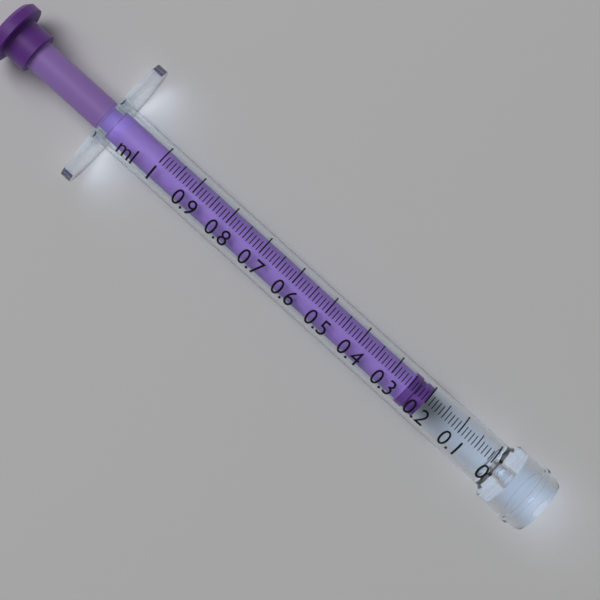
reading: 0.20 ml
